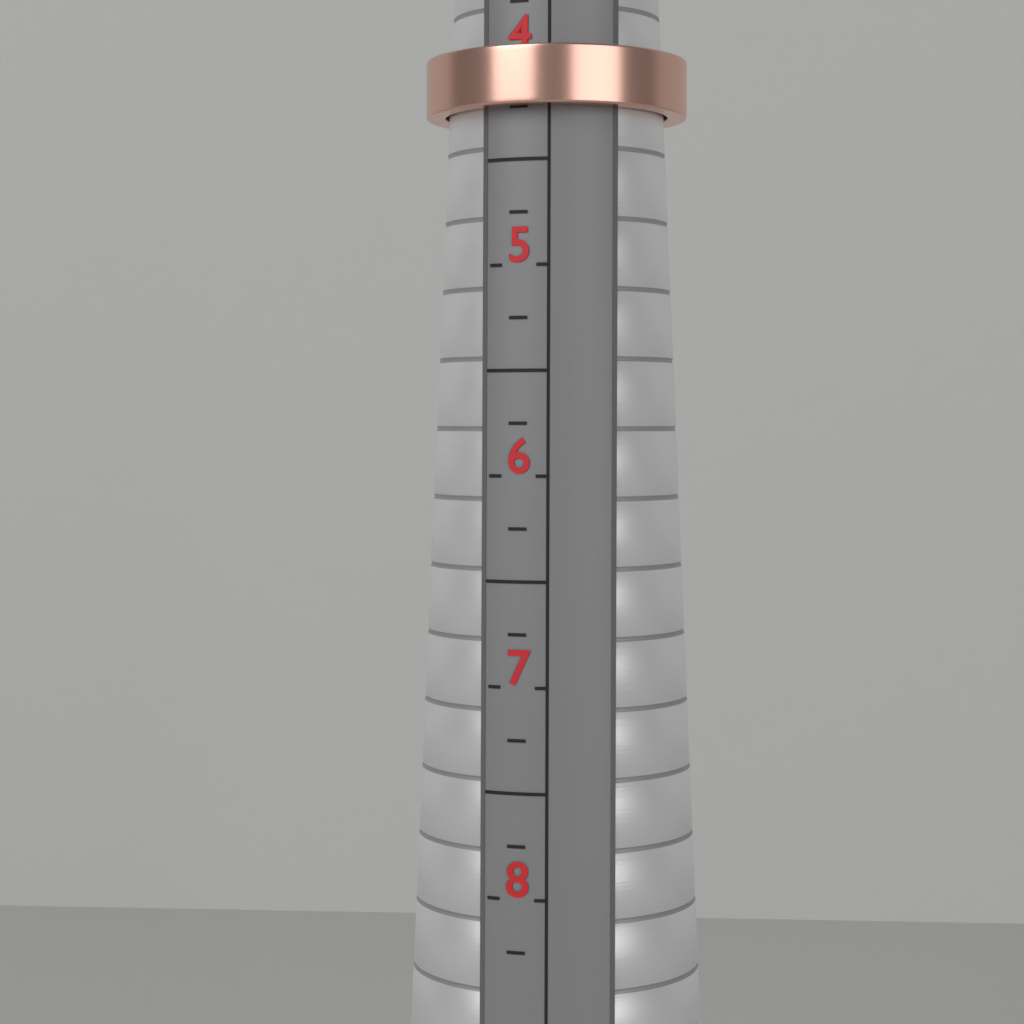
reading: 4.25 (no unit)
